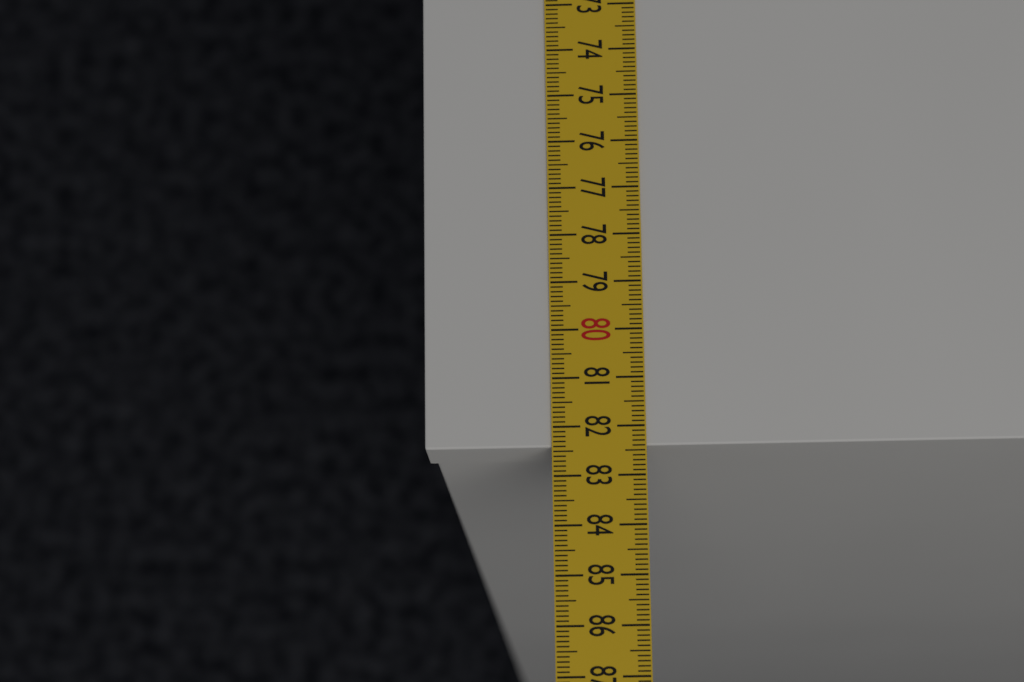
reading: 82.4 cm
